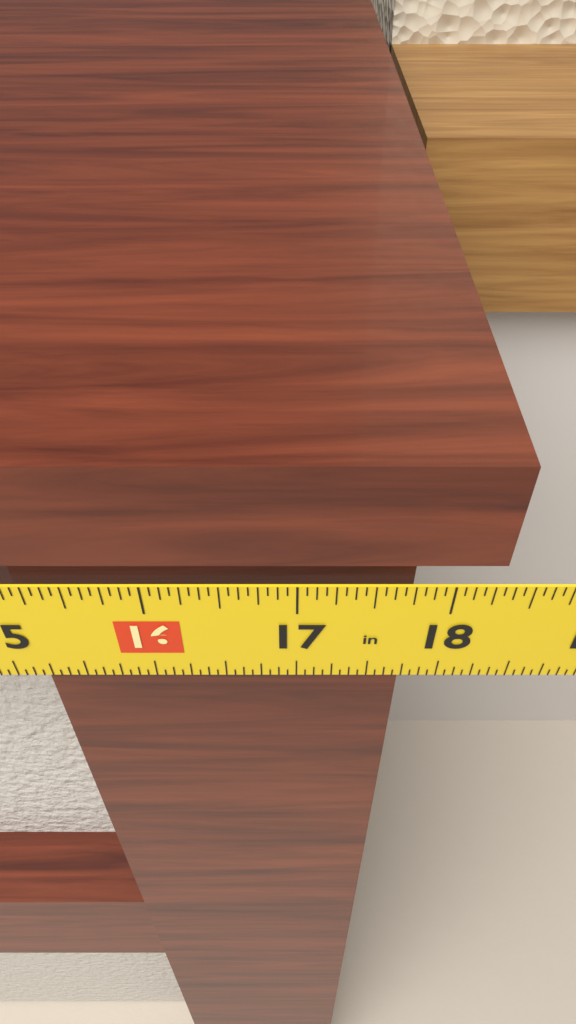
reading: 18.3000 in
